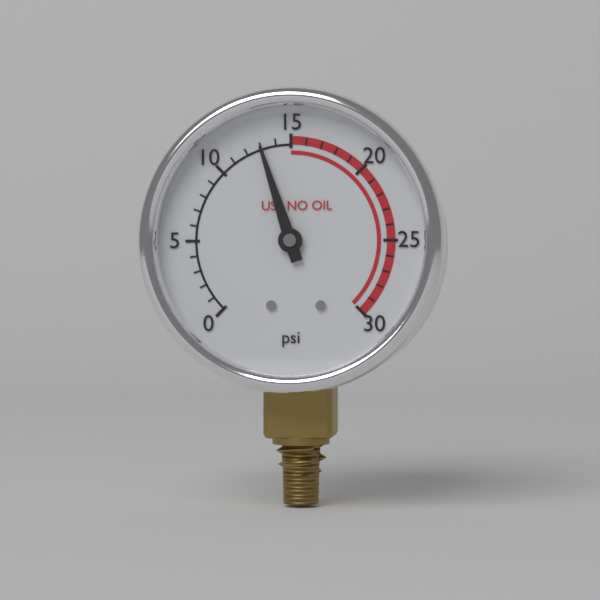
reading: 13 psi
